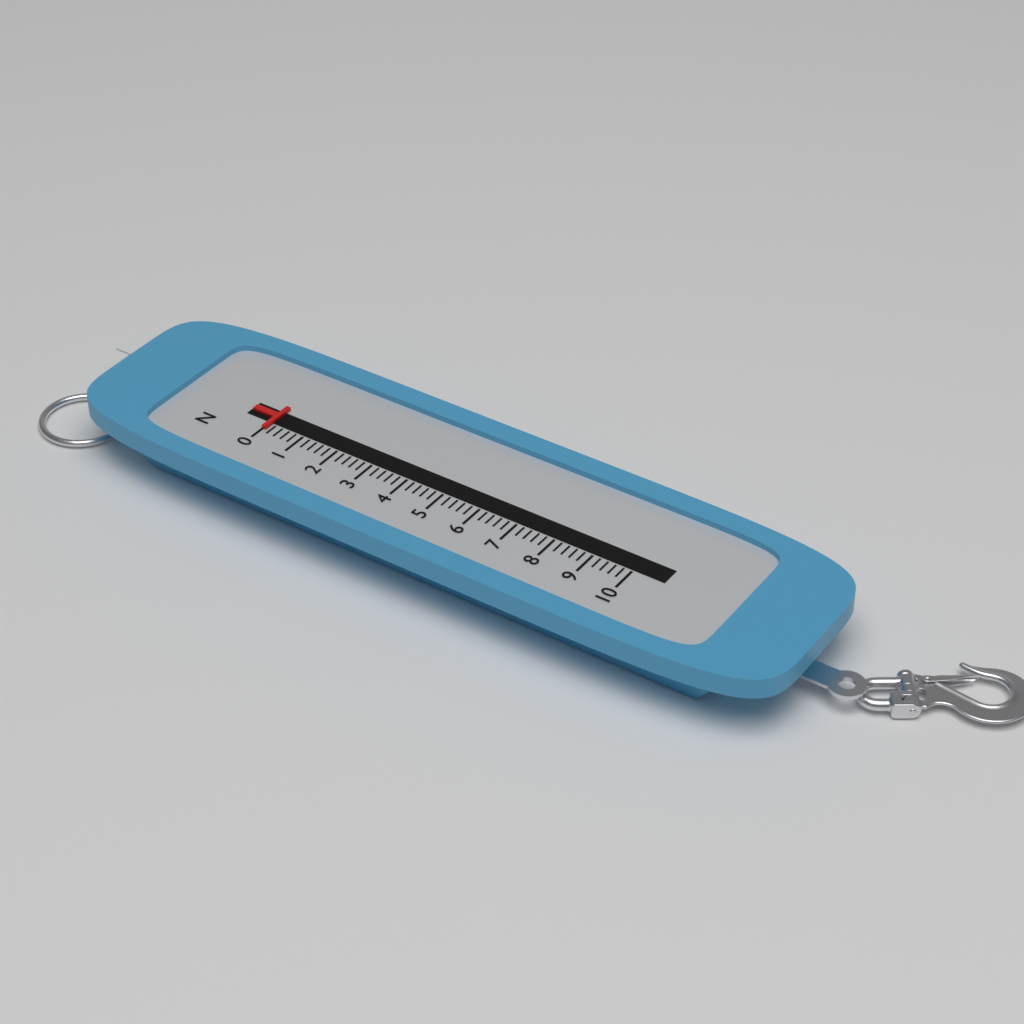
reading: 0.1 N
